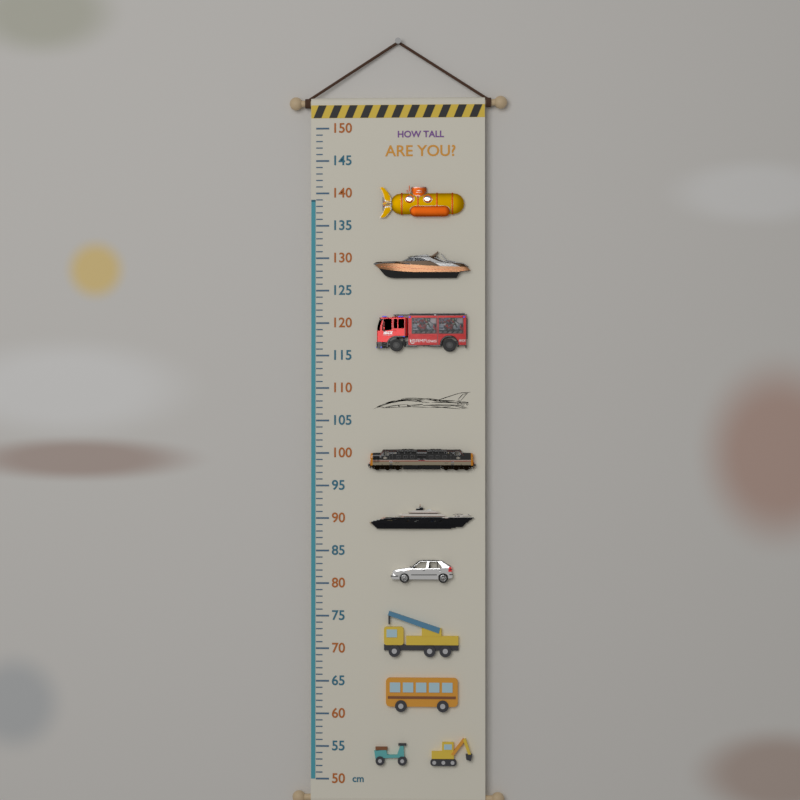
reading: 139 cm
